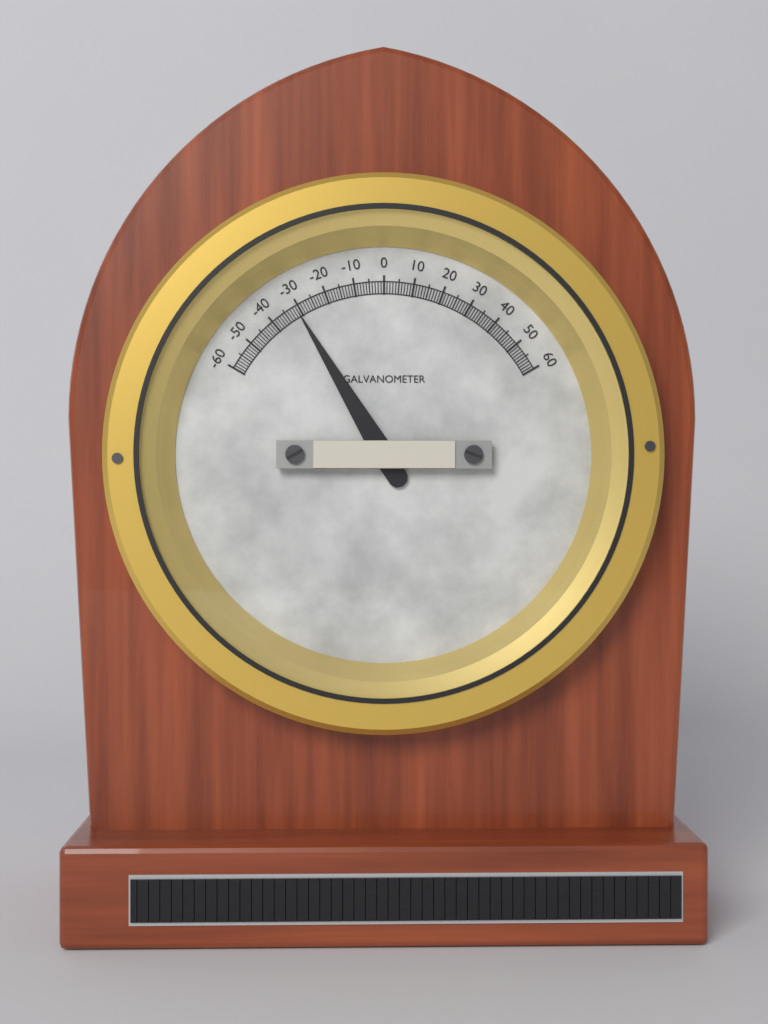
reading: -31 (no unit)
